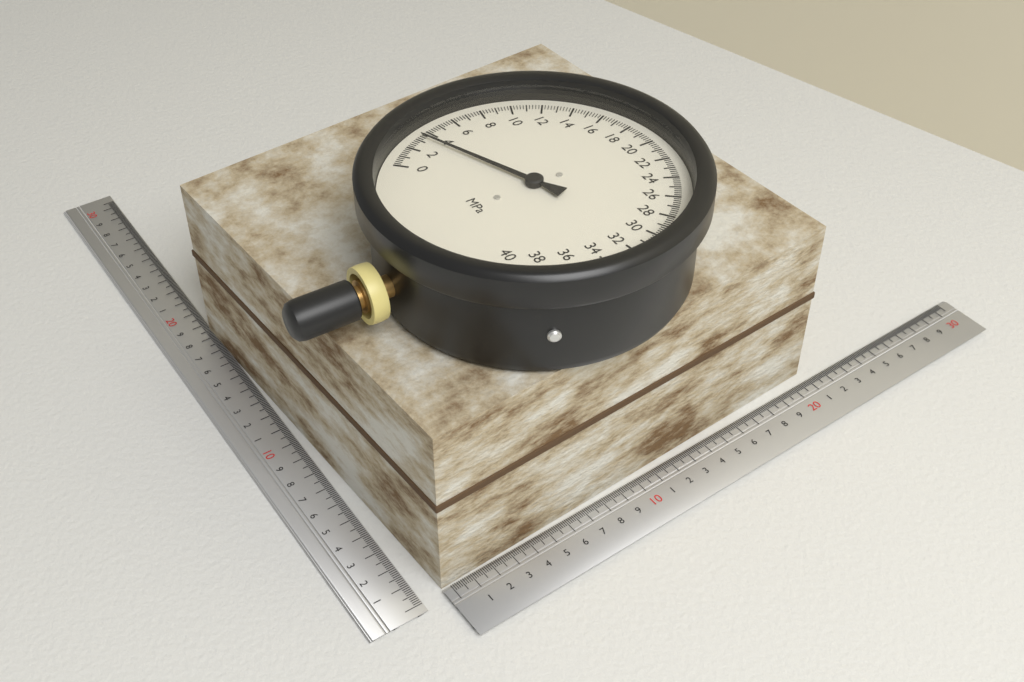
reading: 3.4 MPa
